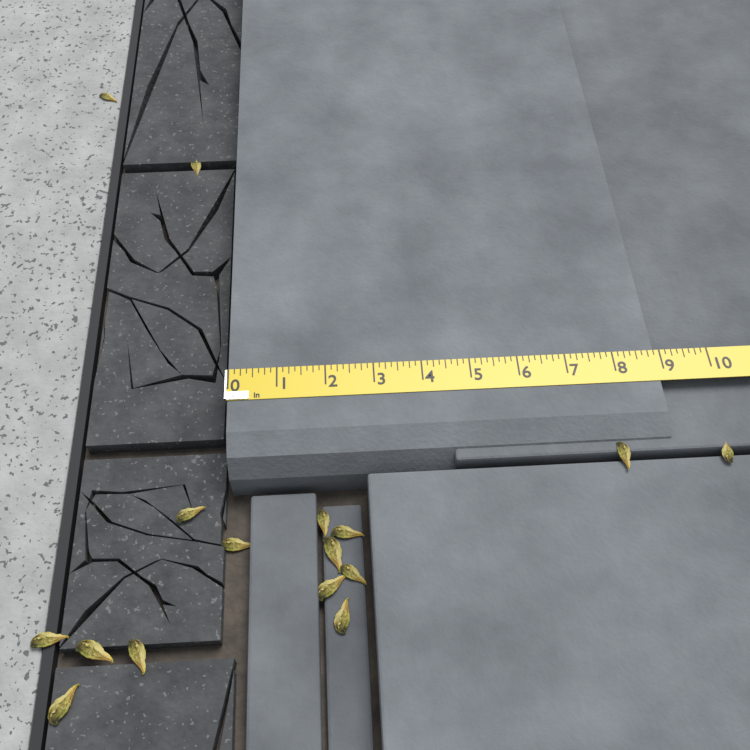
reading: 8.875 in
